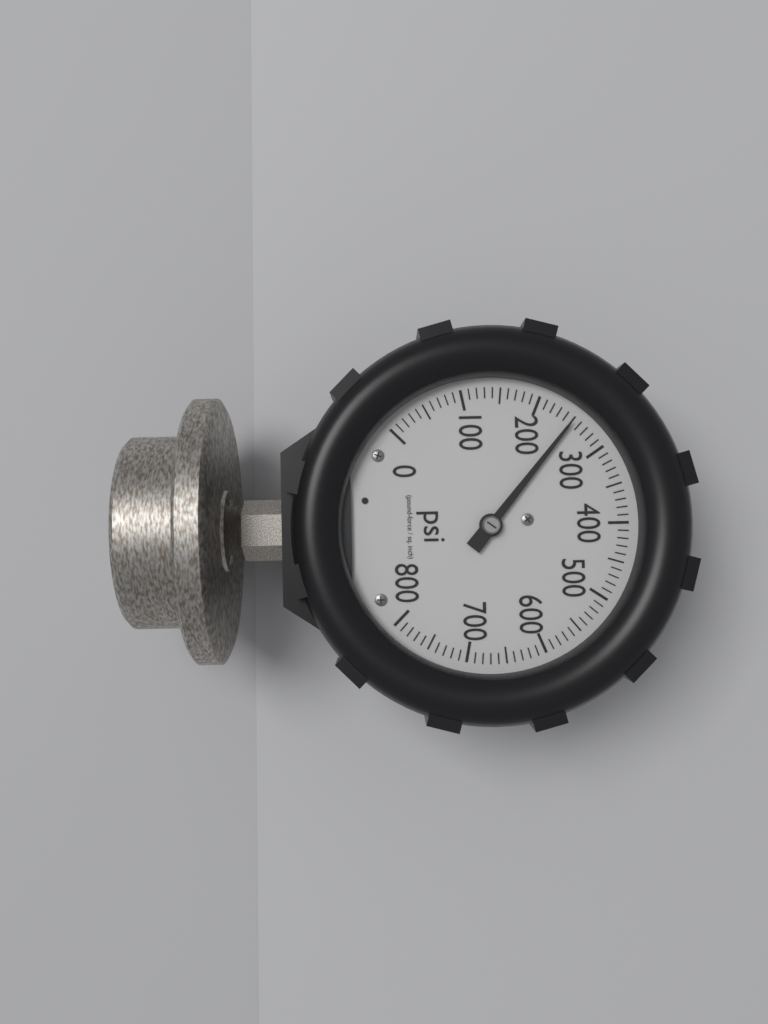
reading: 250 psi
